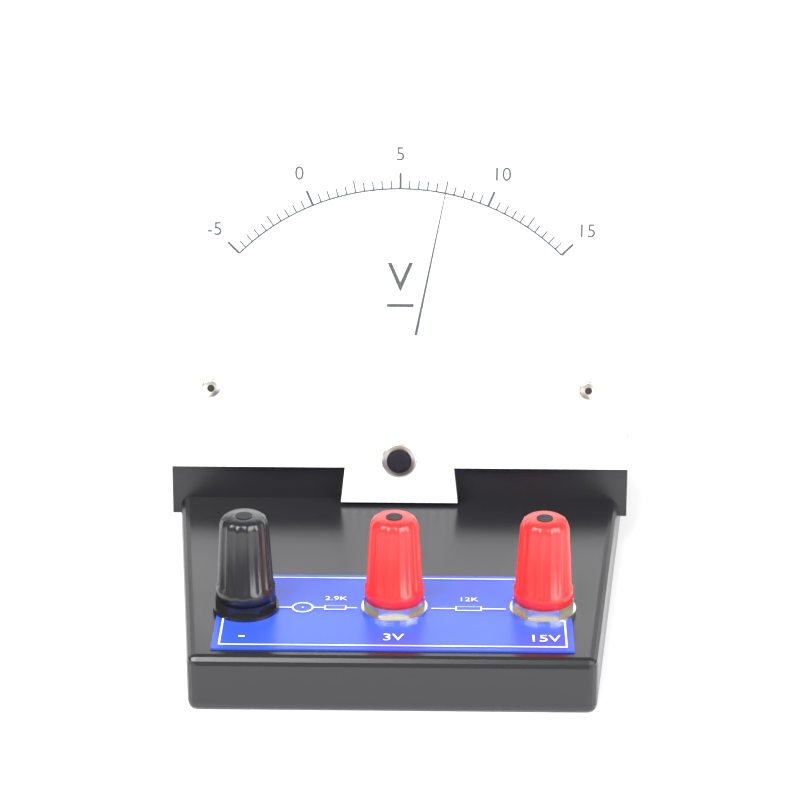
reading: 7.5 V
